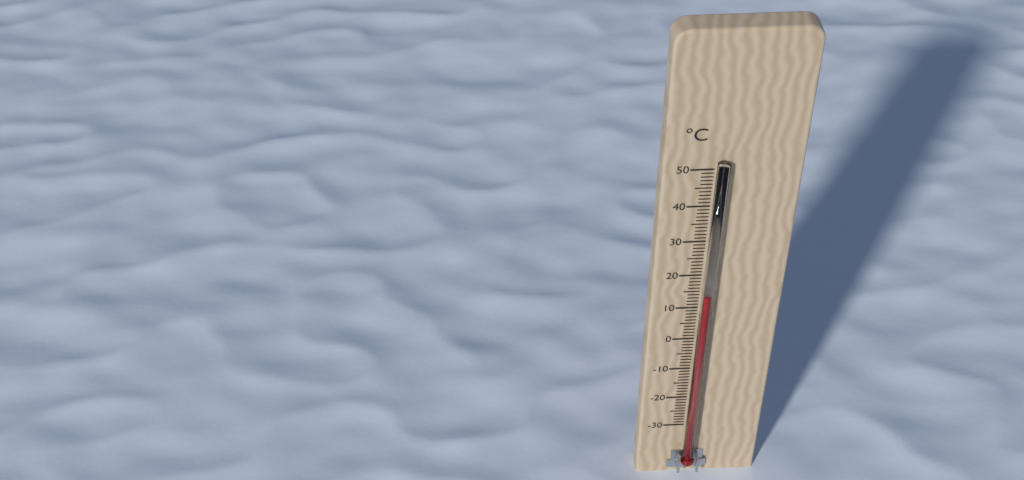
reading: 15 °C
